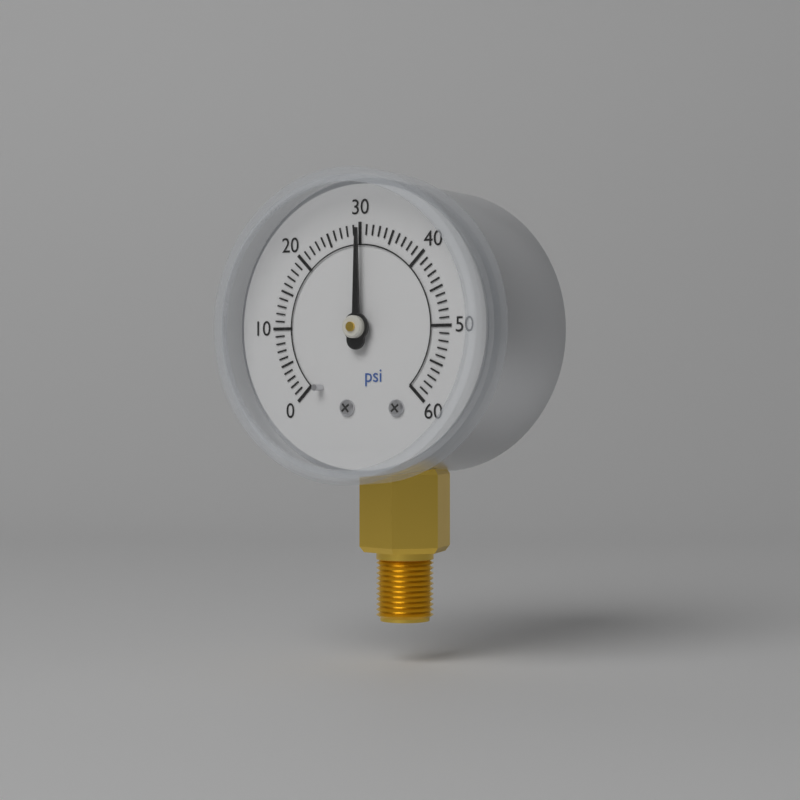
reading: 30 psi
